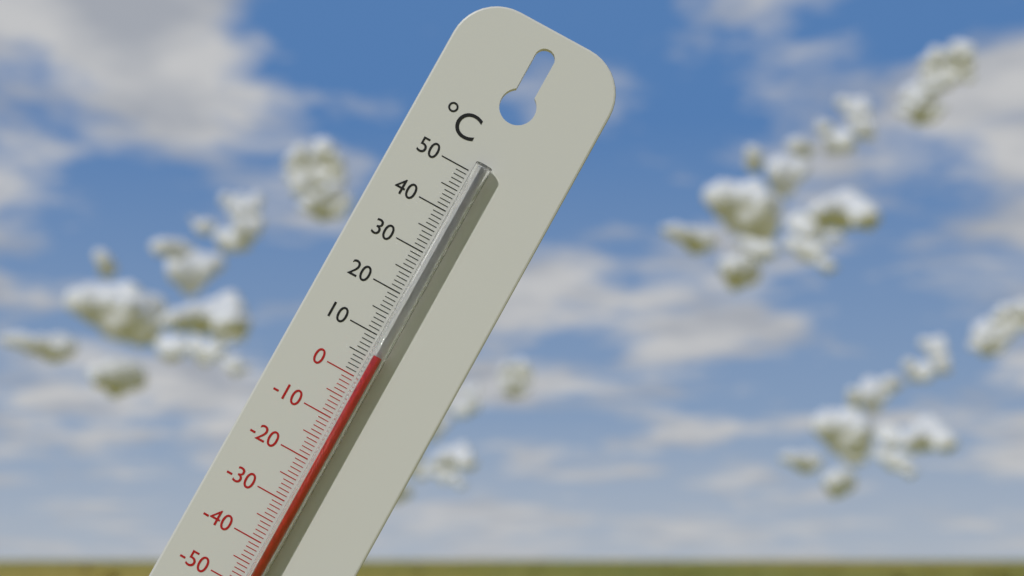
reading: 6 °C
